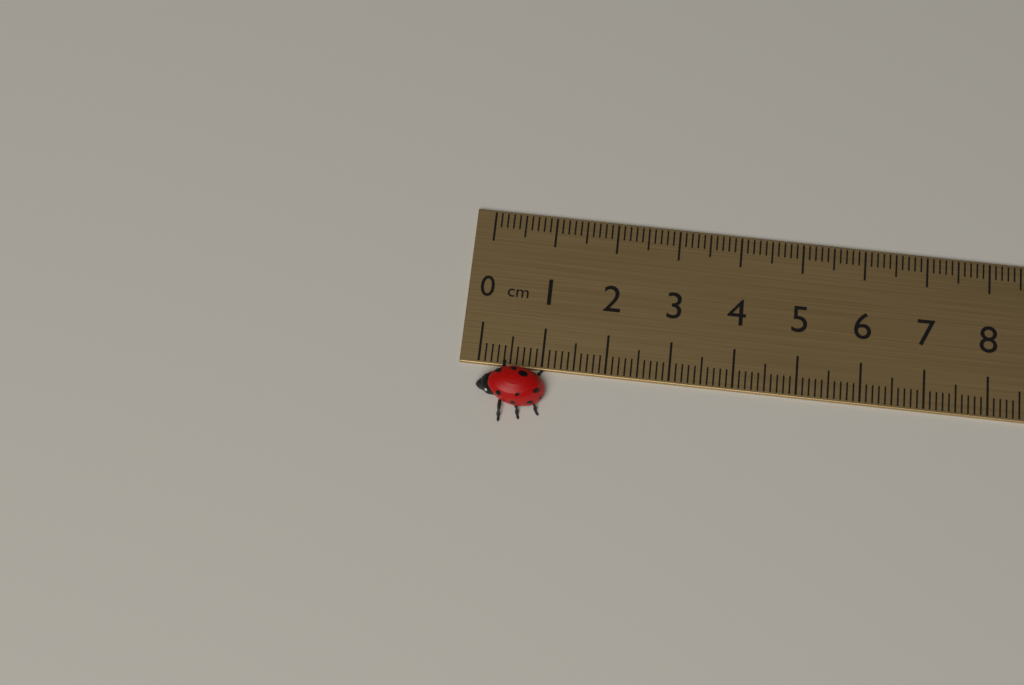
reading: 1.1 cm
